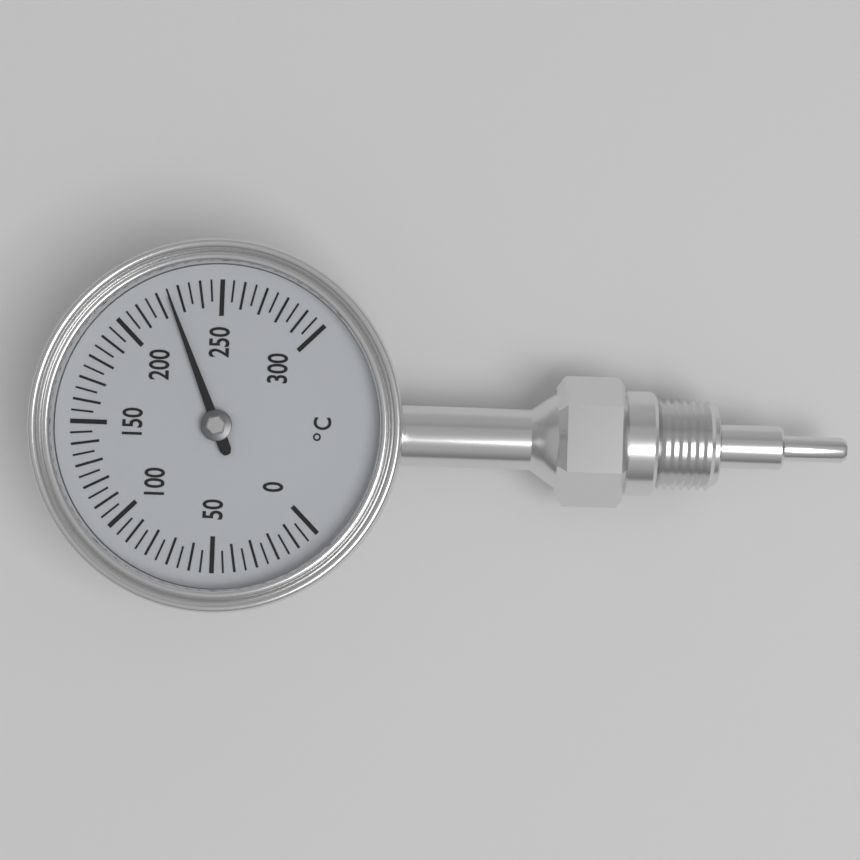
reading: 225 °C
